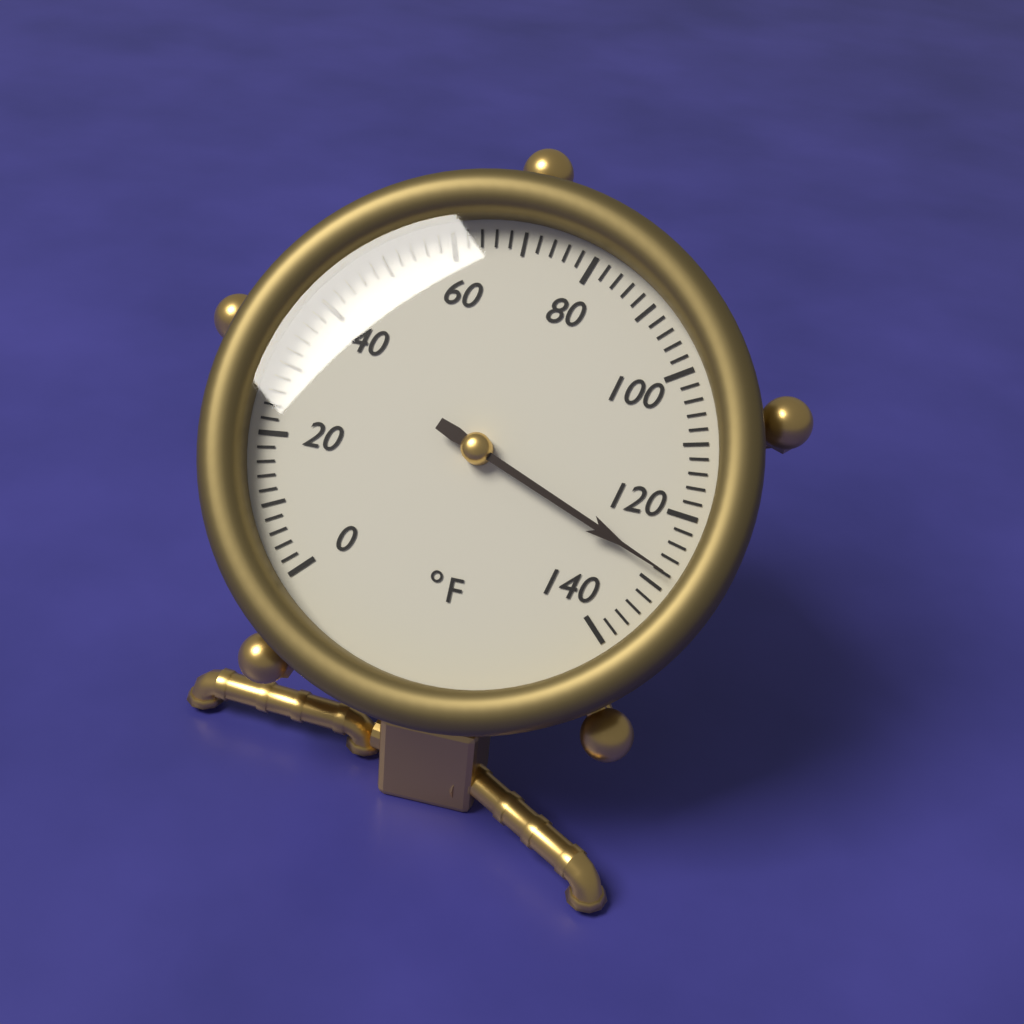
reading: 128 °F
